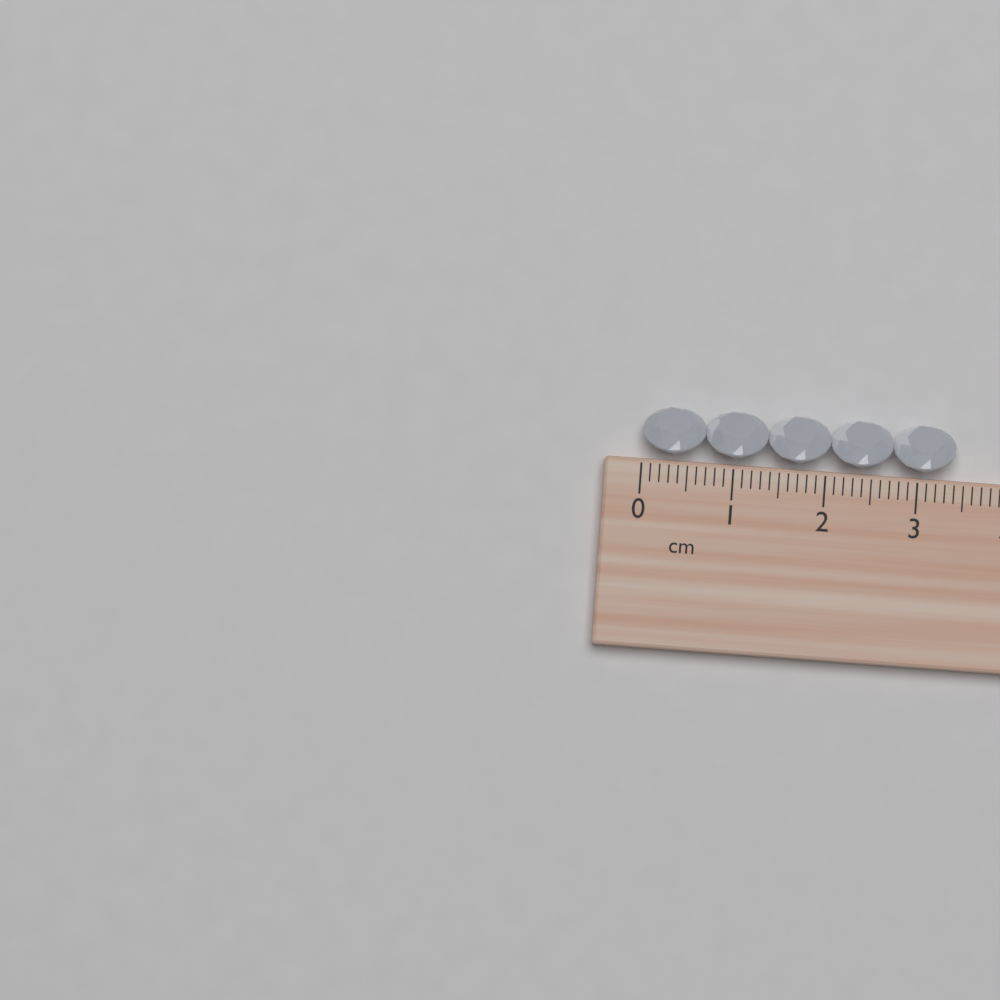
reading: 3.4 cm
